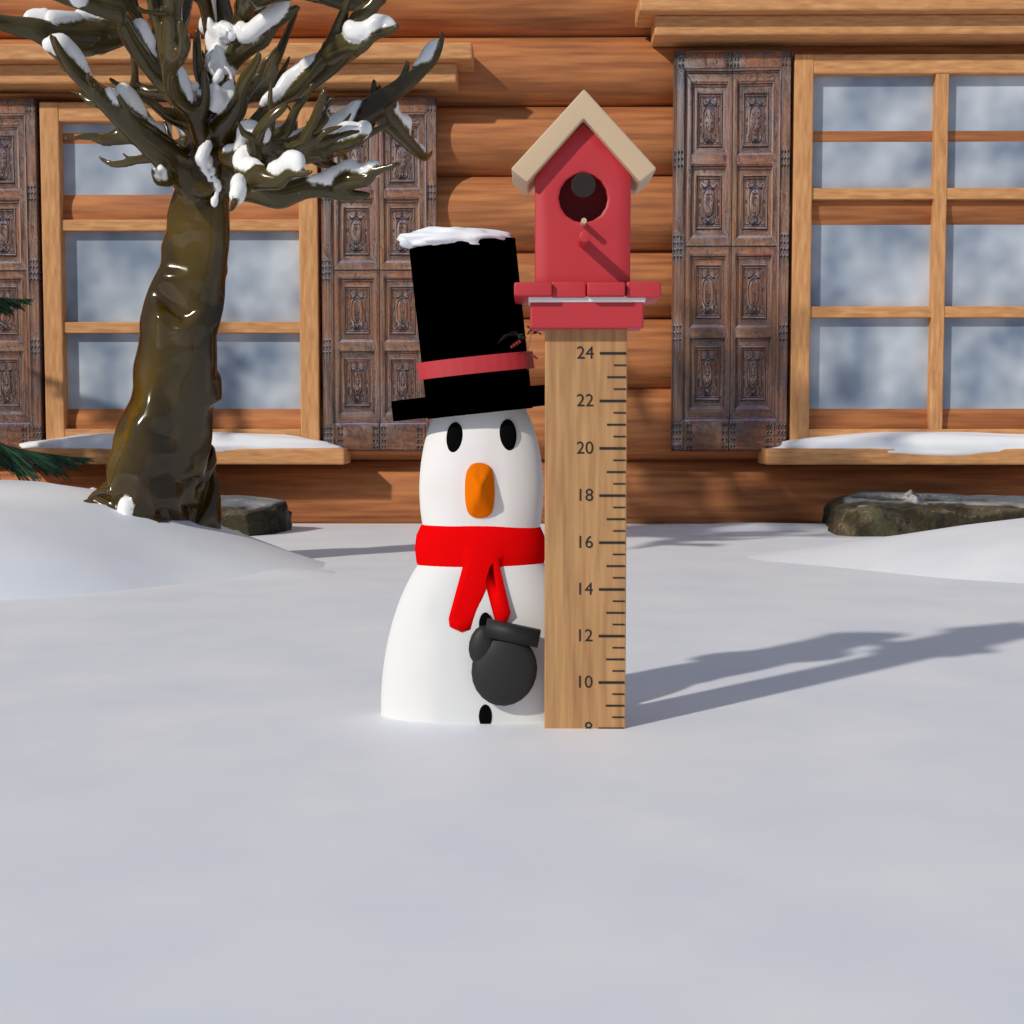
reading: 8.0 (no unit)
